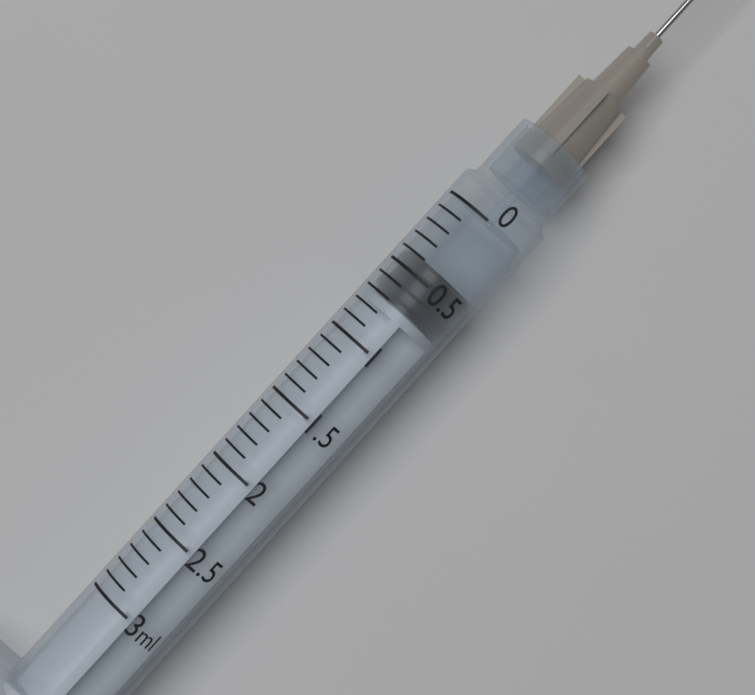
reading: 0.4 ml
